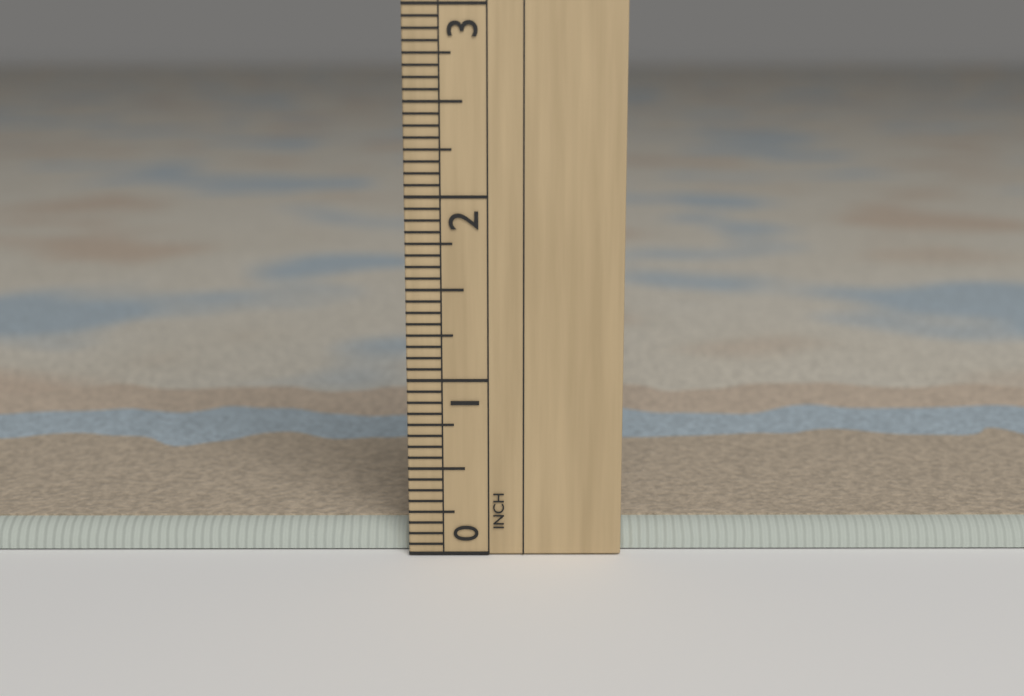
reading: 0.1875 in
